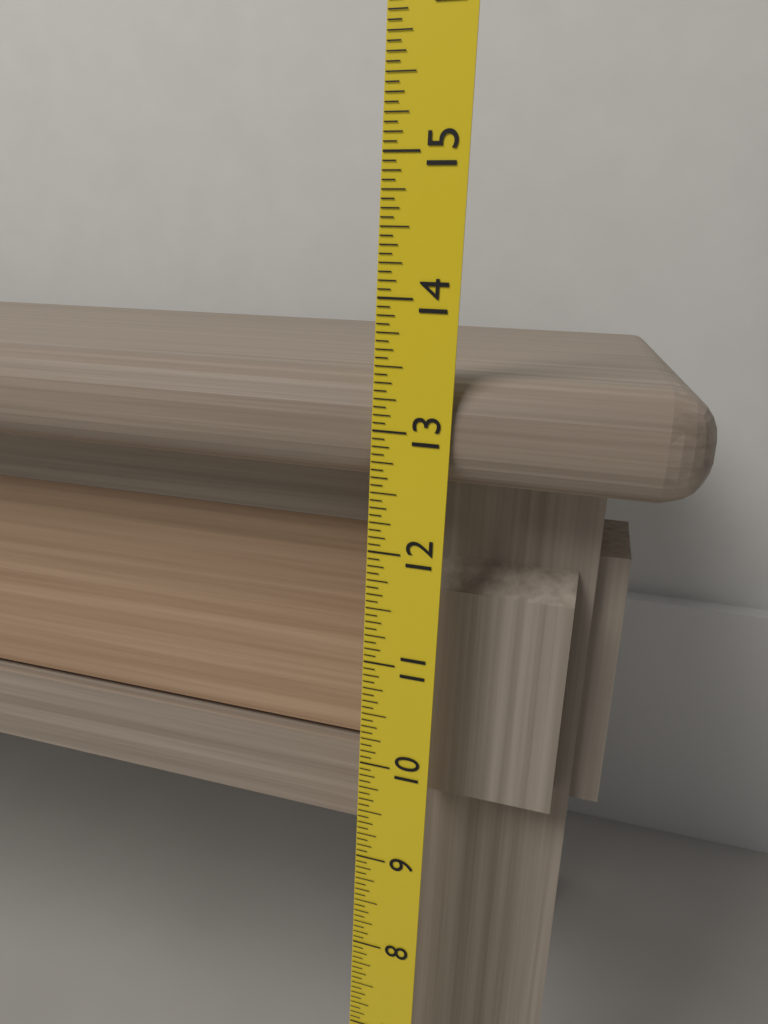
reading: 13.4375 (no unit)
